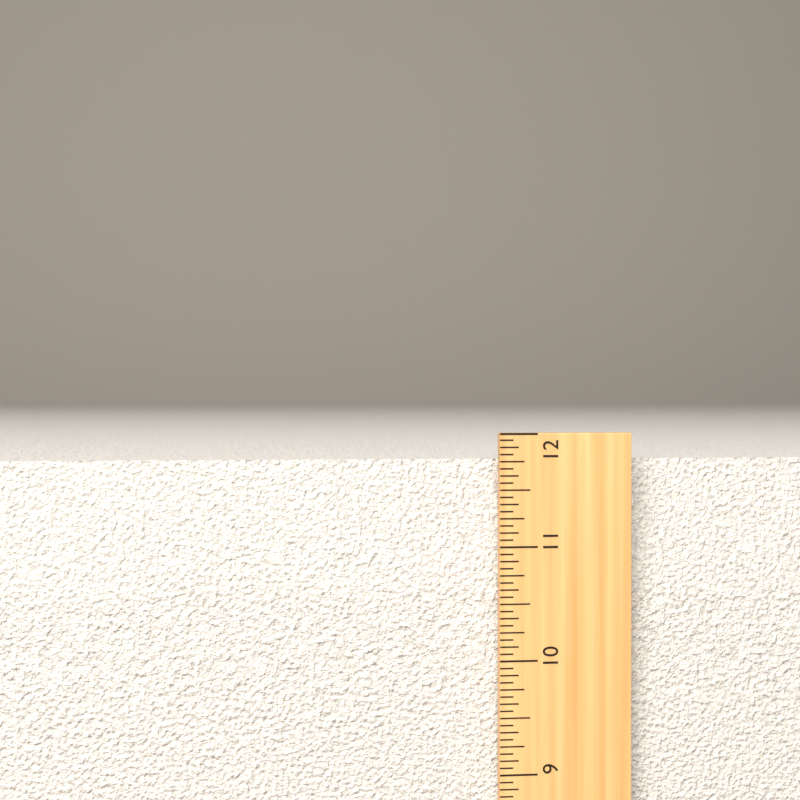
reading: 11.7500 in
